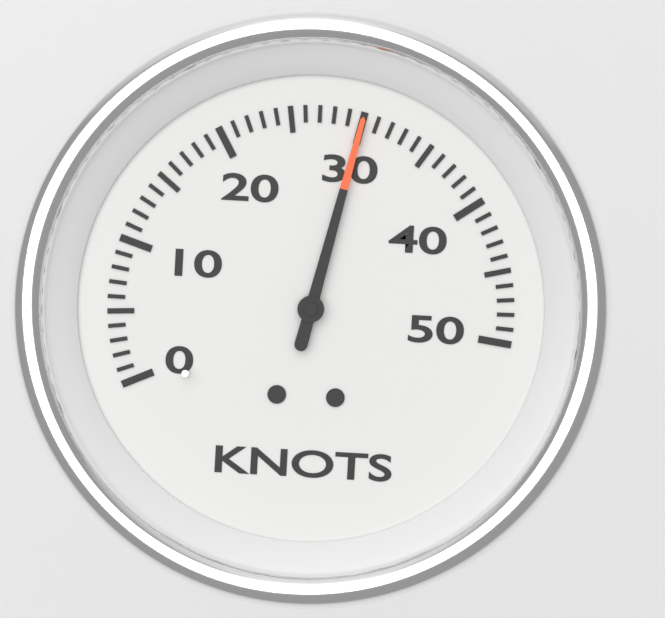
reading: 30 knots
